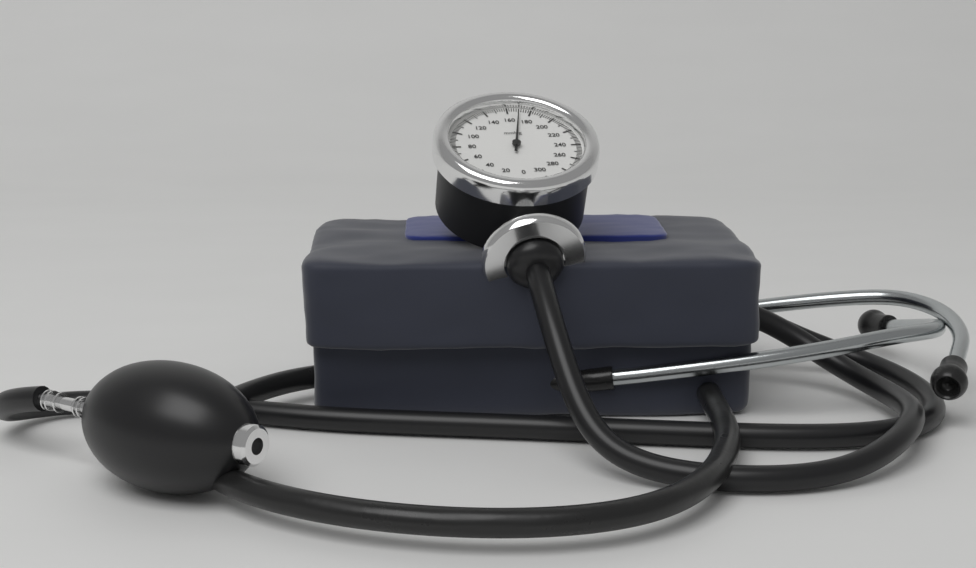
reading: 170 mmHg
